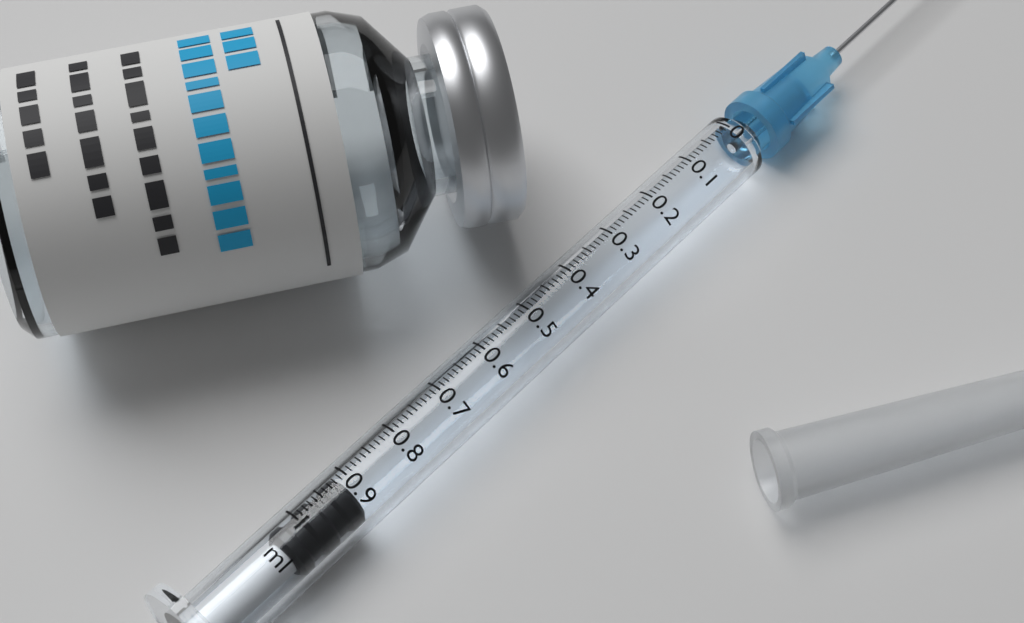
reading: 0.91 ml
